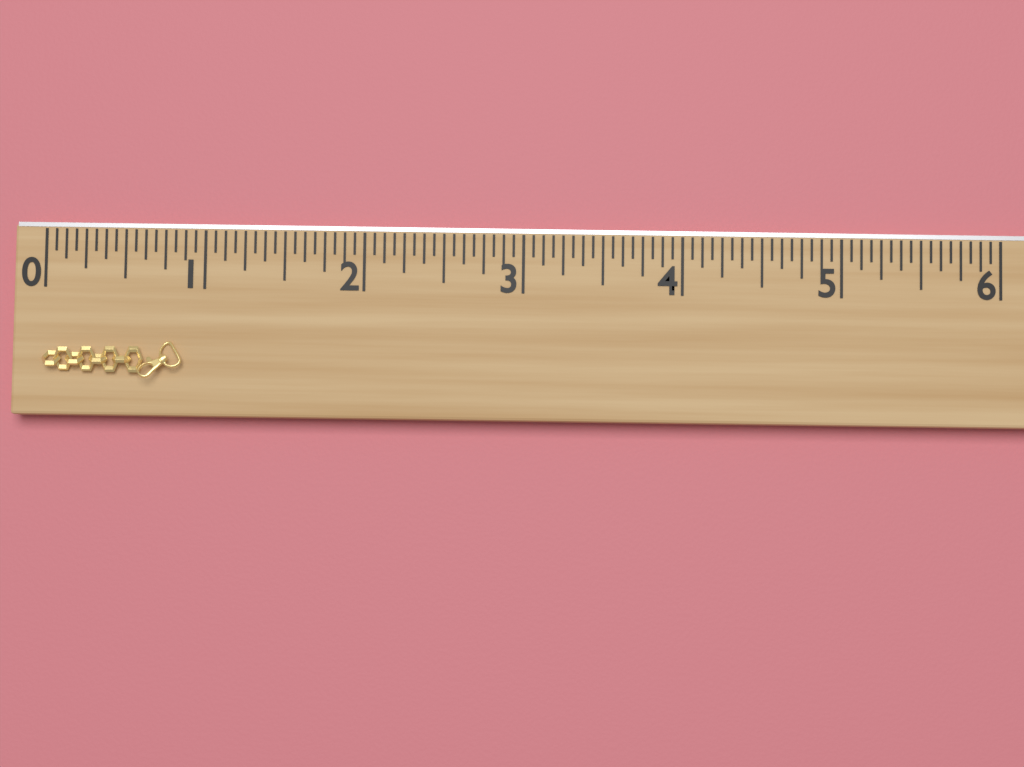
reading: 0.8750 (no unit)
